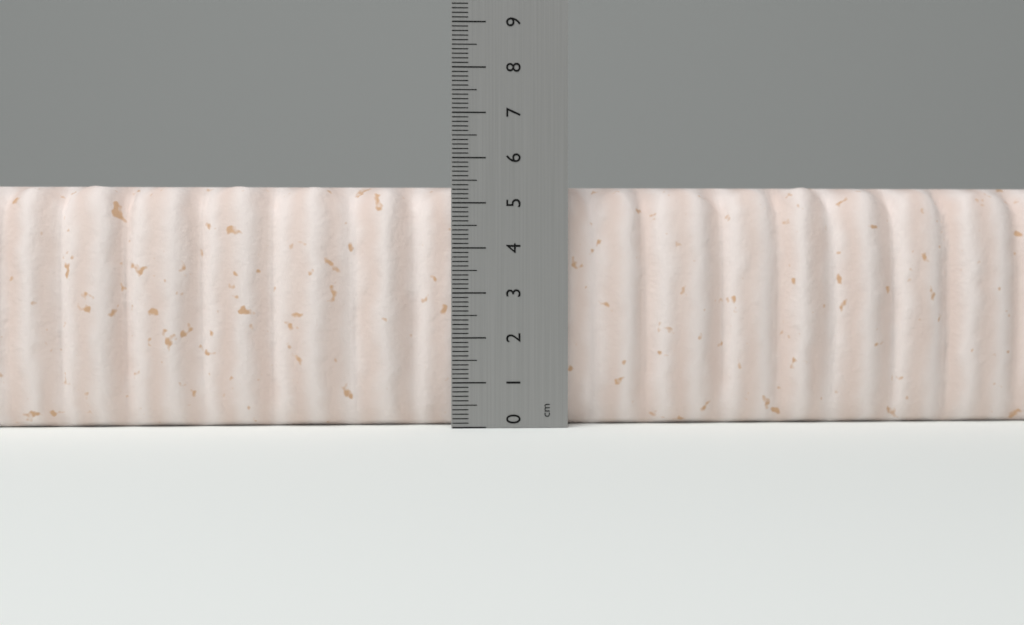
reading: 5.4 cm
